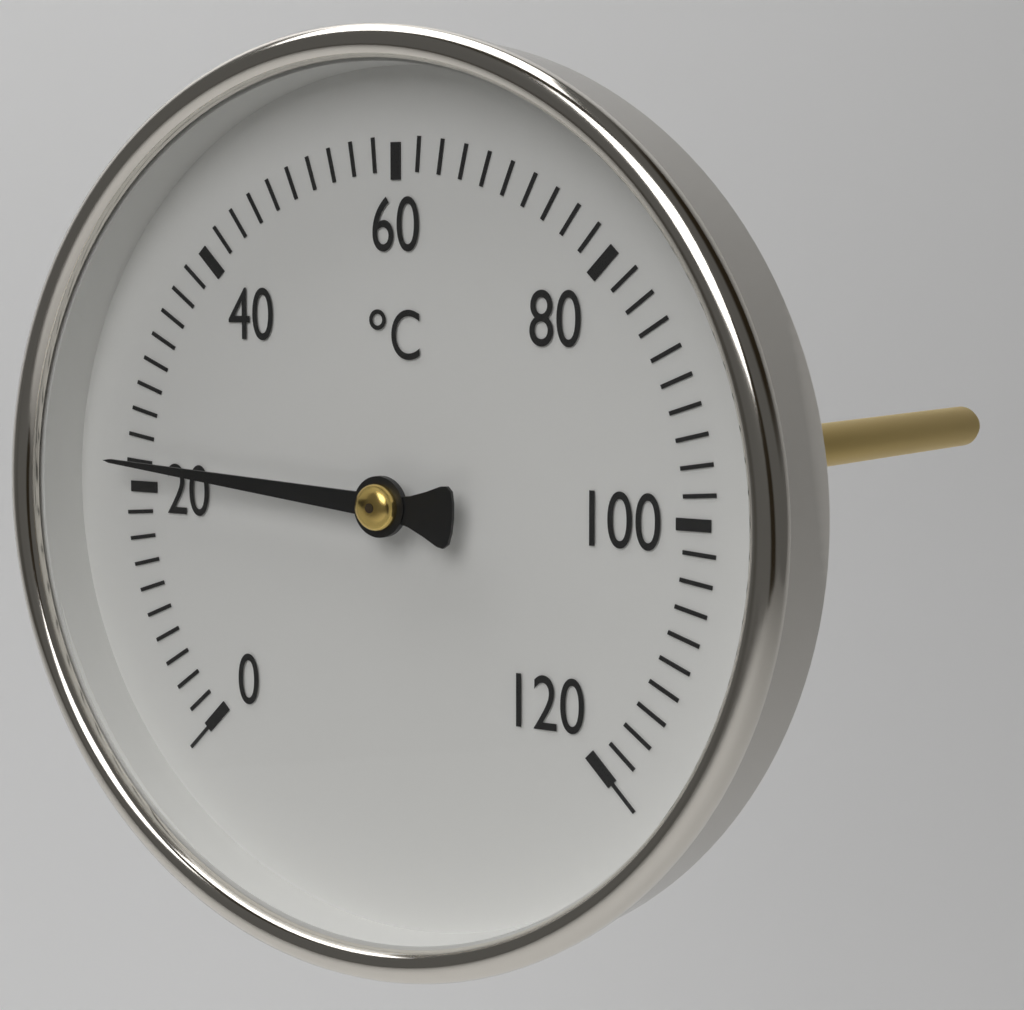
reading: 22 °C
